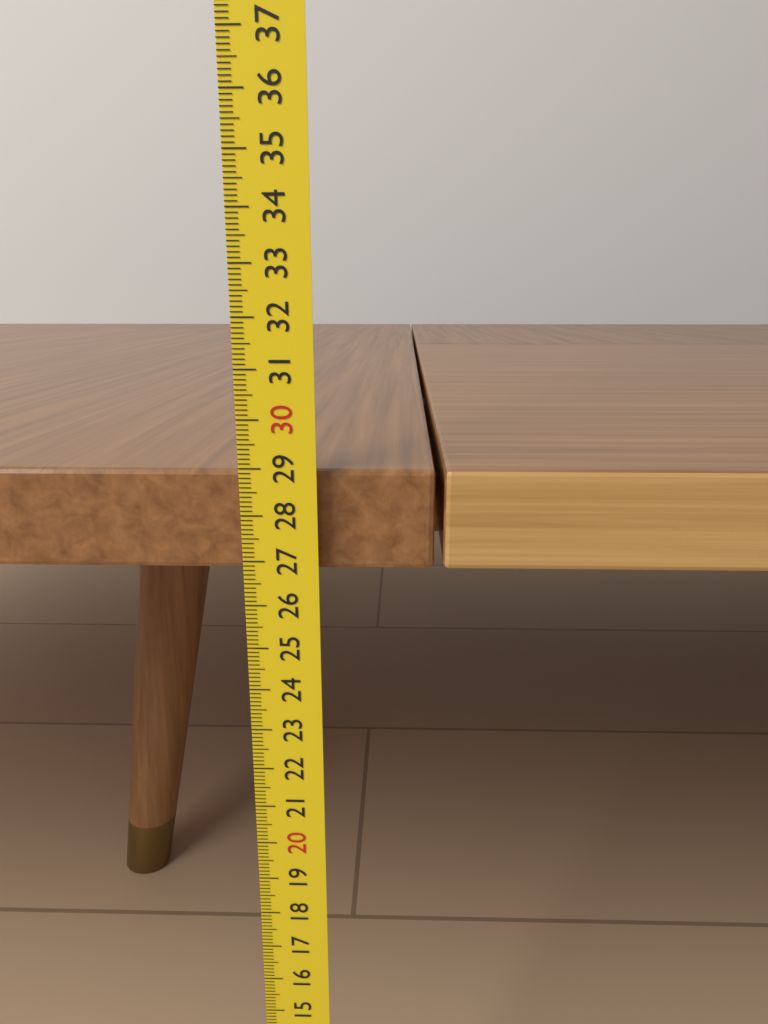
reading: 28.9 cm
